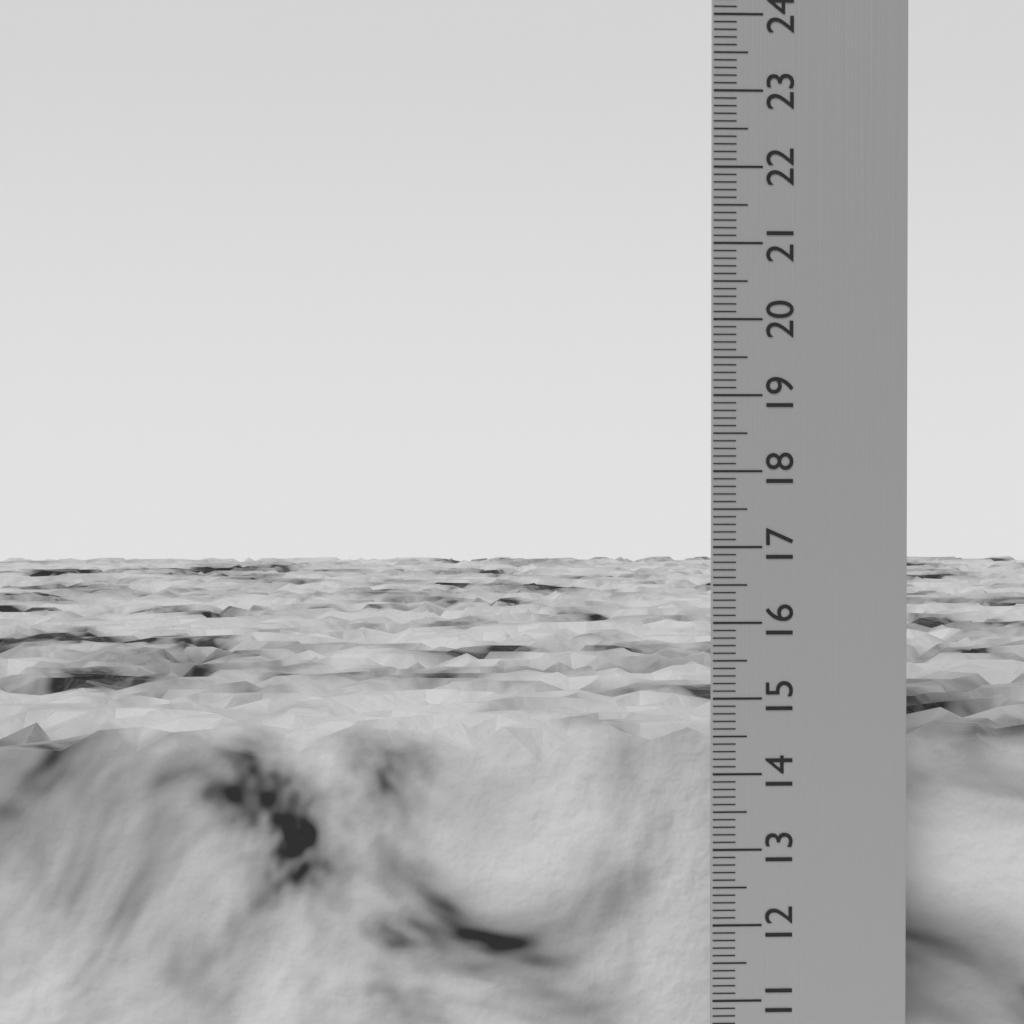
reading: 14.5 cm
